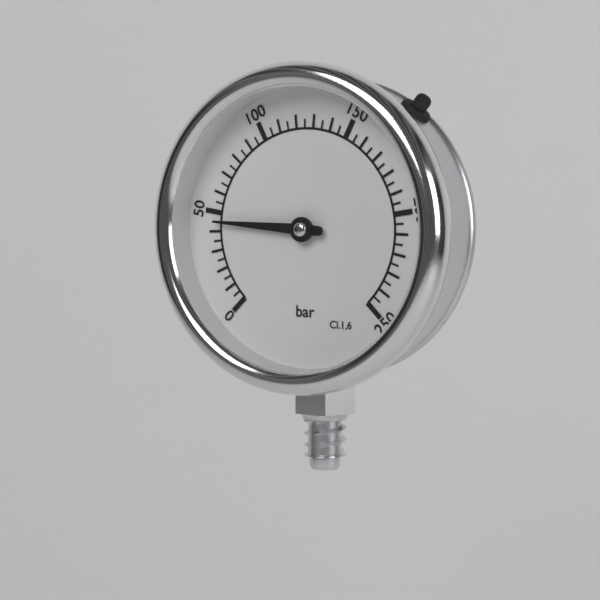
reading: 45 bar
